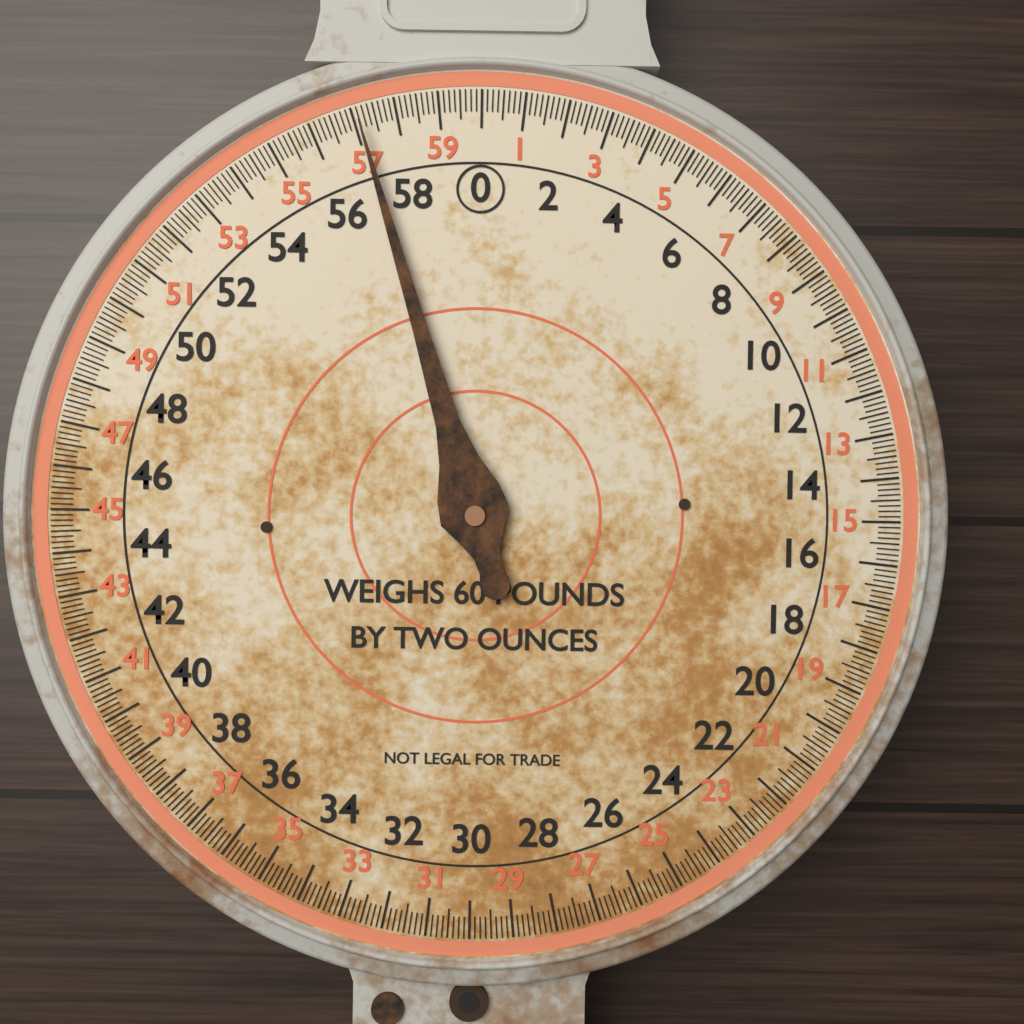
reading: 57.125 lb
